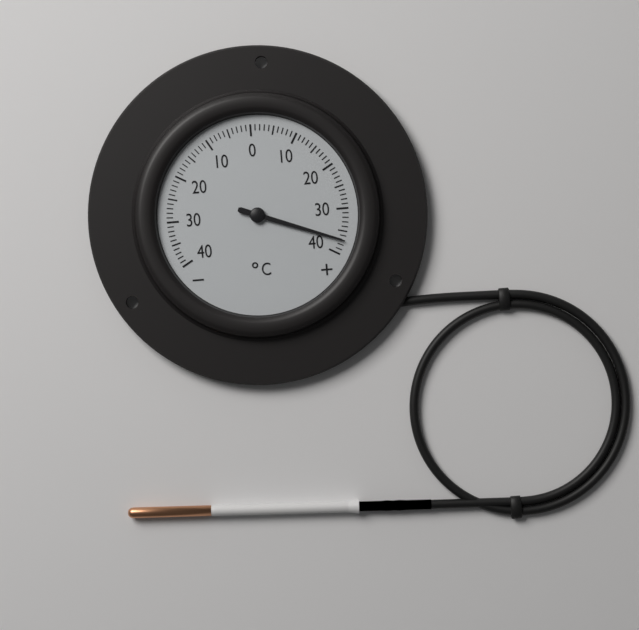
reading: 37 °C
